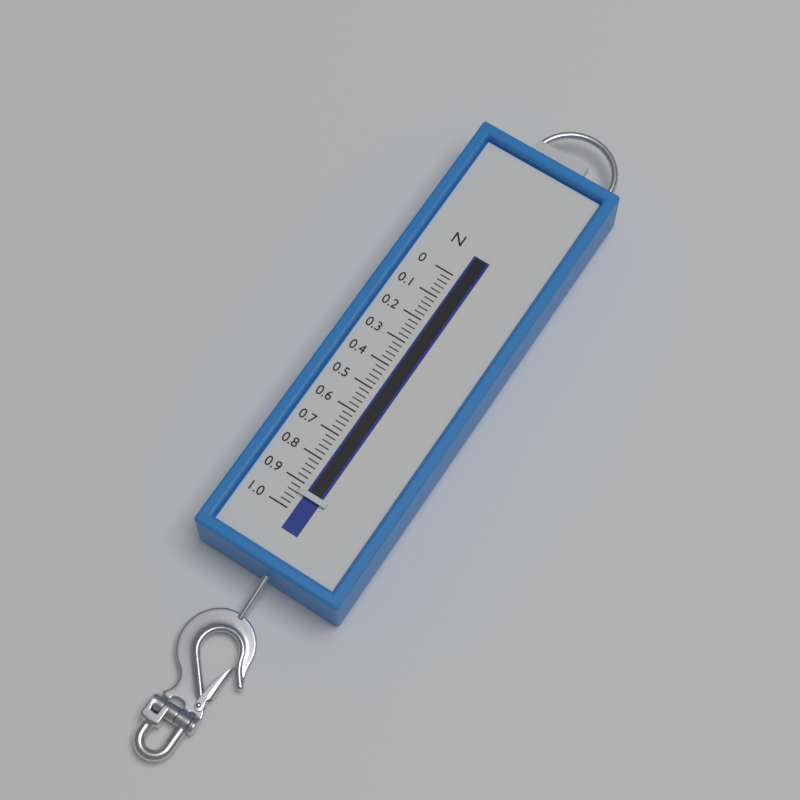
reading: 0.94 N
